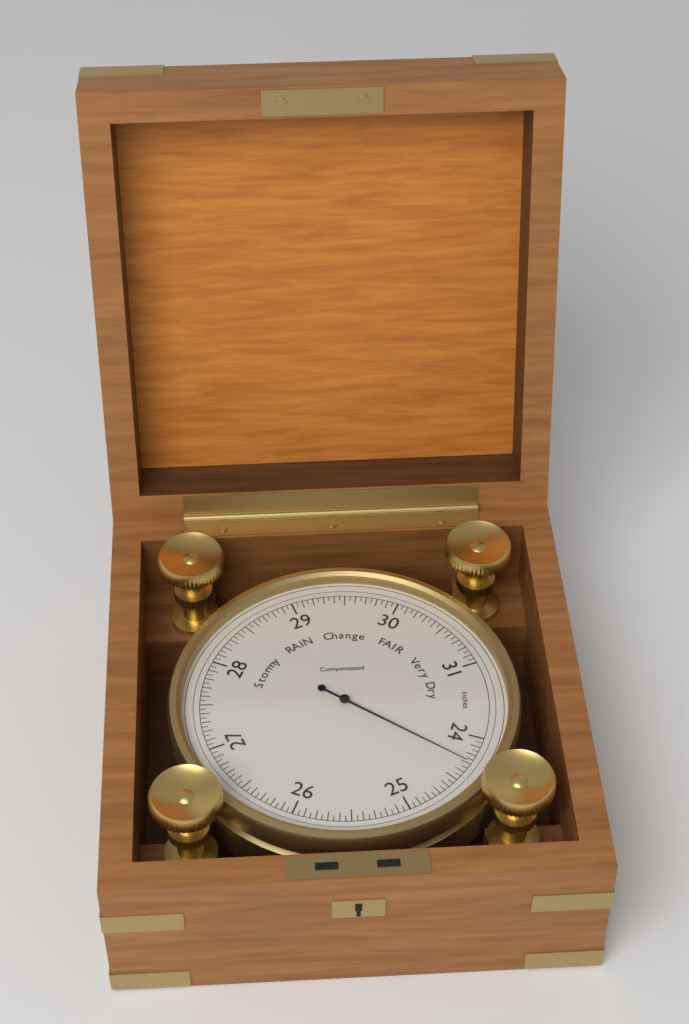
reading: 24.30 inHg
